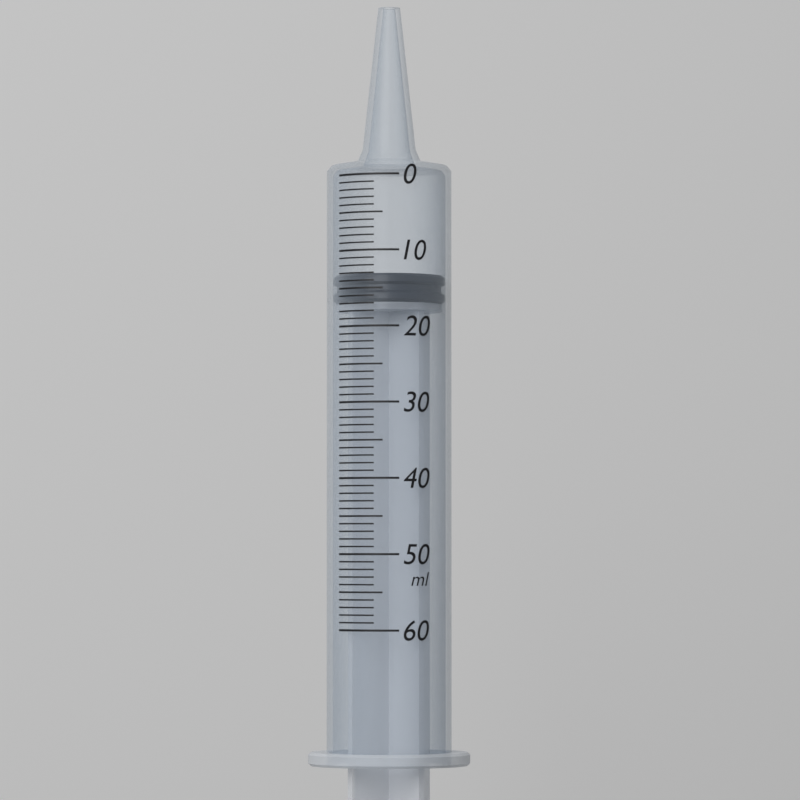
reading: 13 ml
